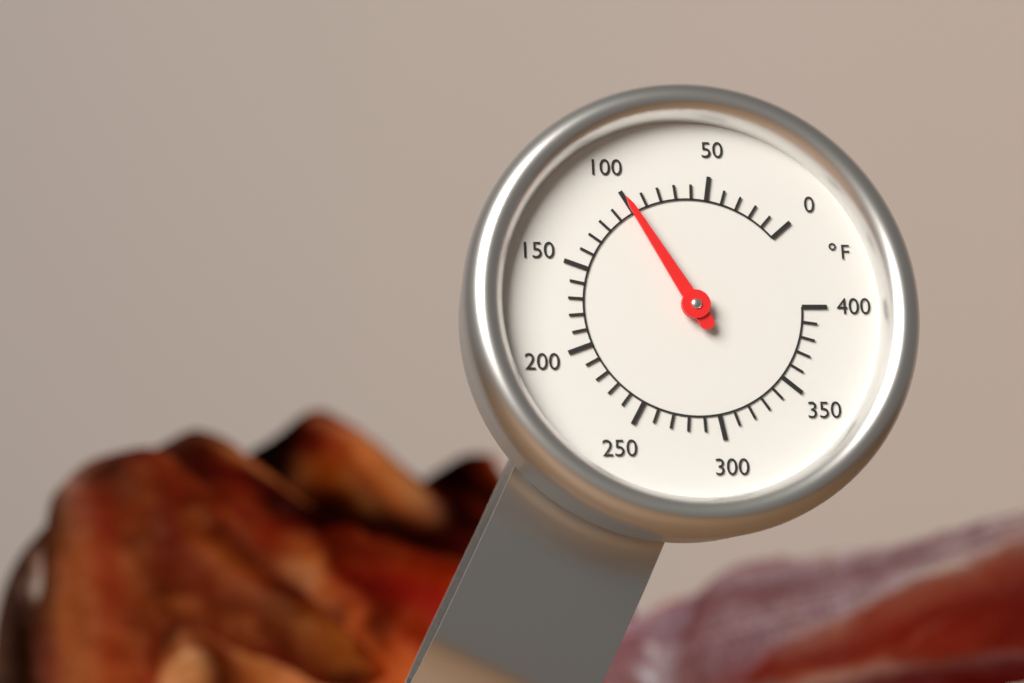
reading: 100 °F
